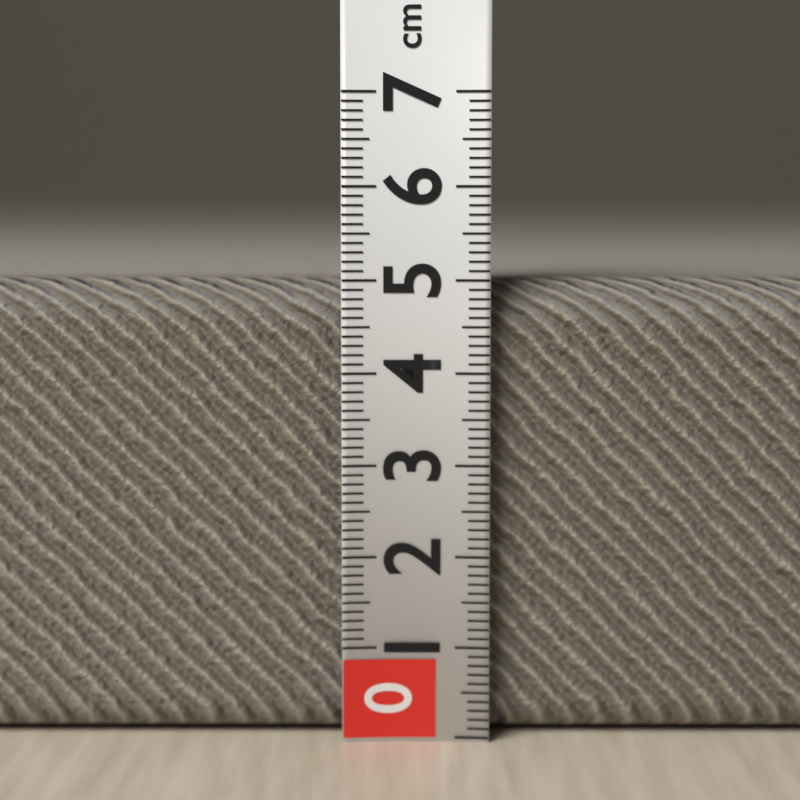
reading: 5.0 cm
